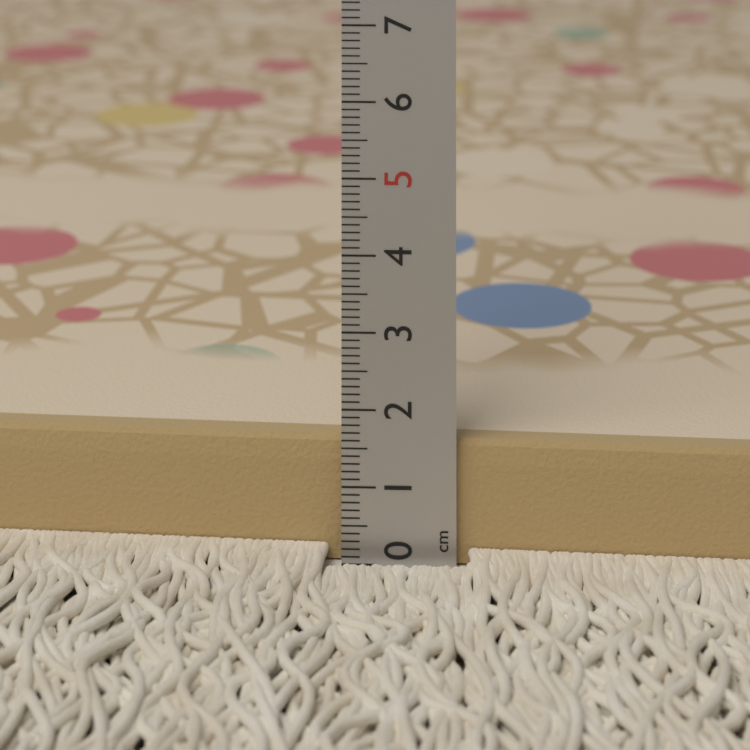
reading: 1.6 cm
